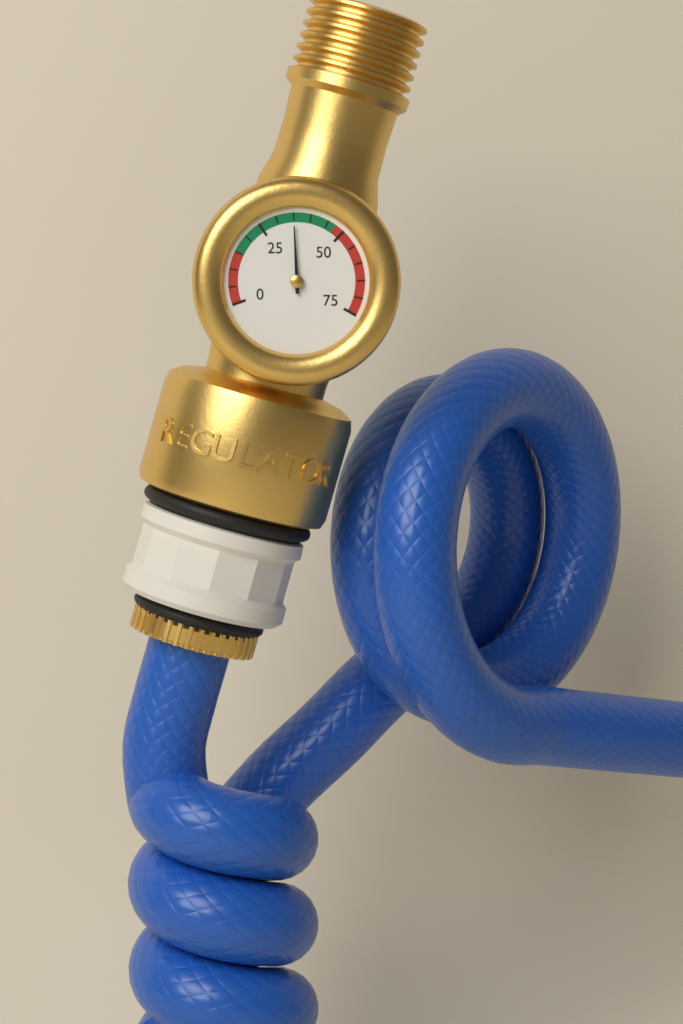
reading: 35 (no unit)
